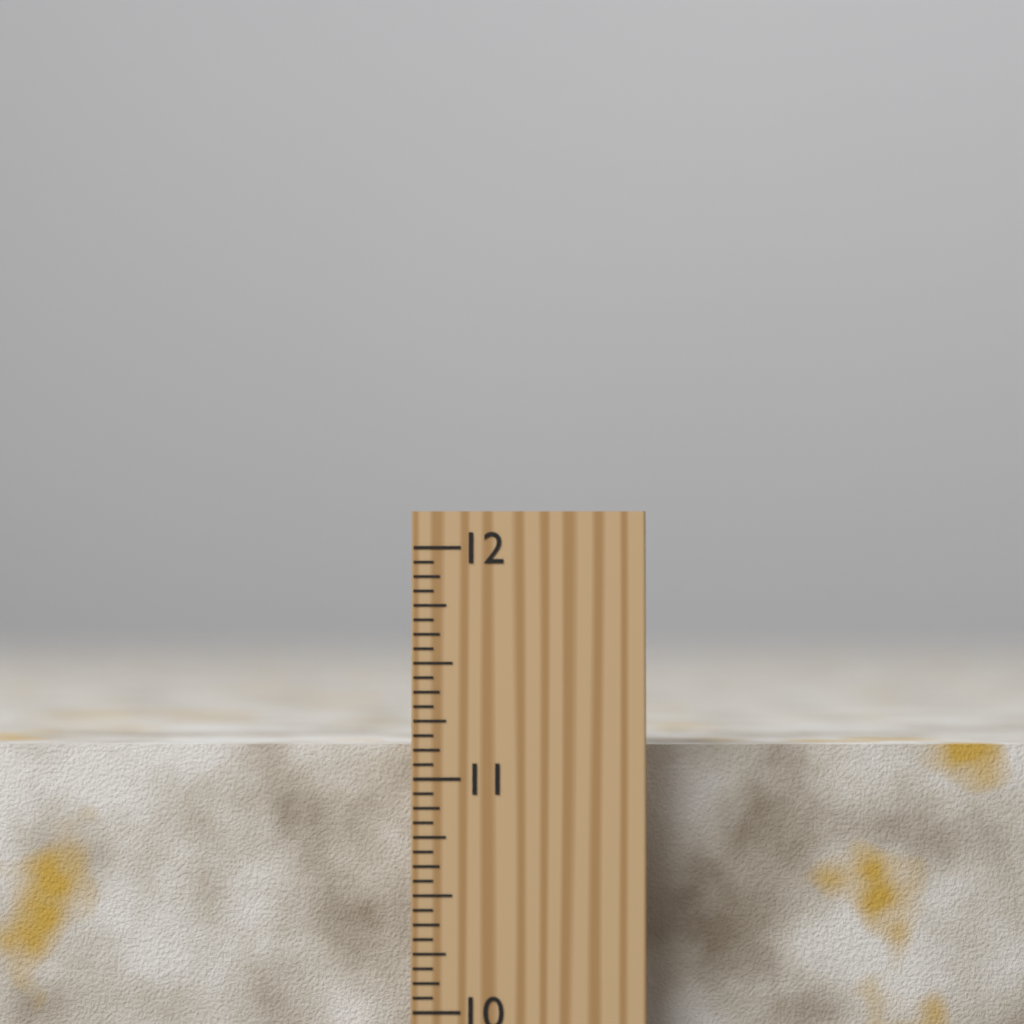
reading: 11.1250 inch
